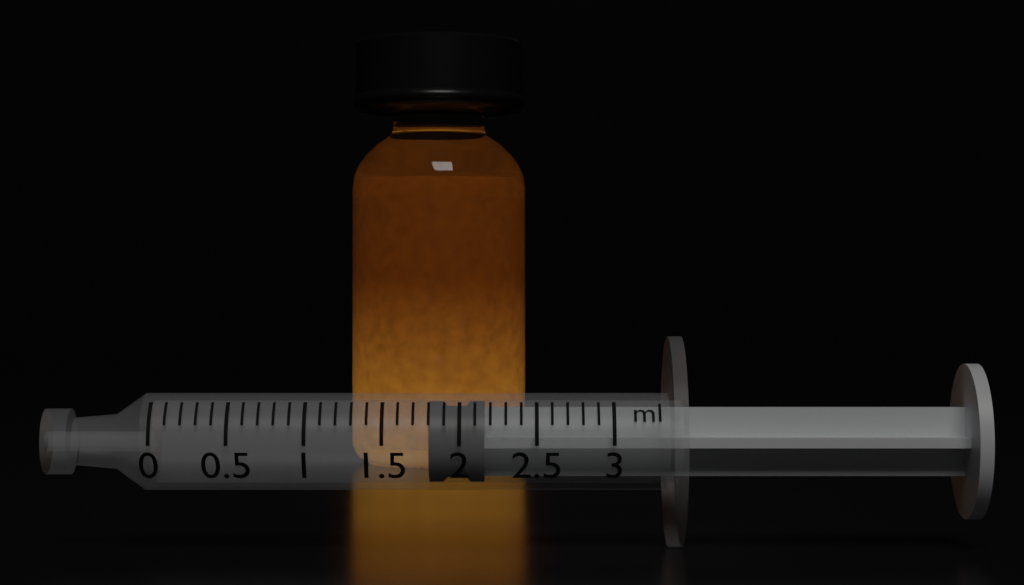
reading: 1.8 ml
